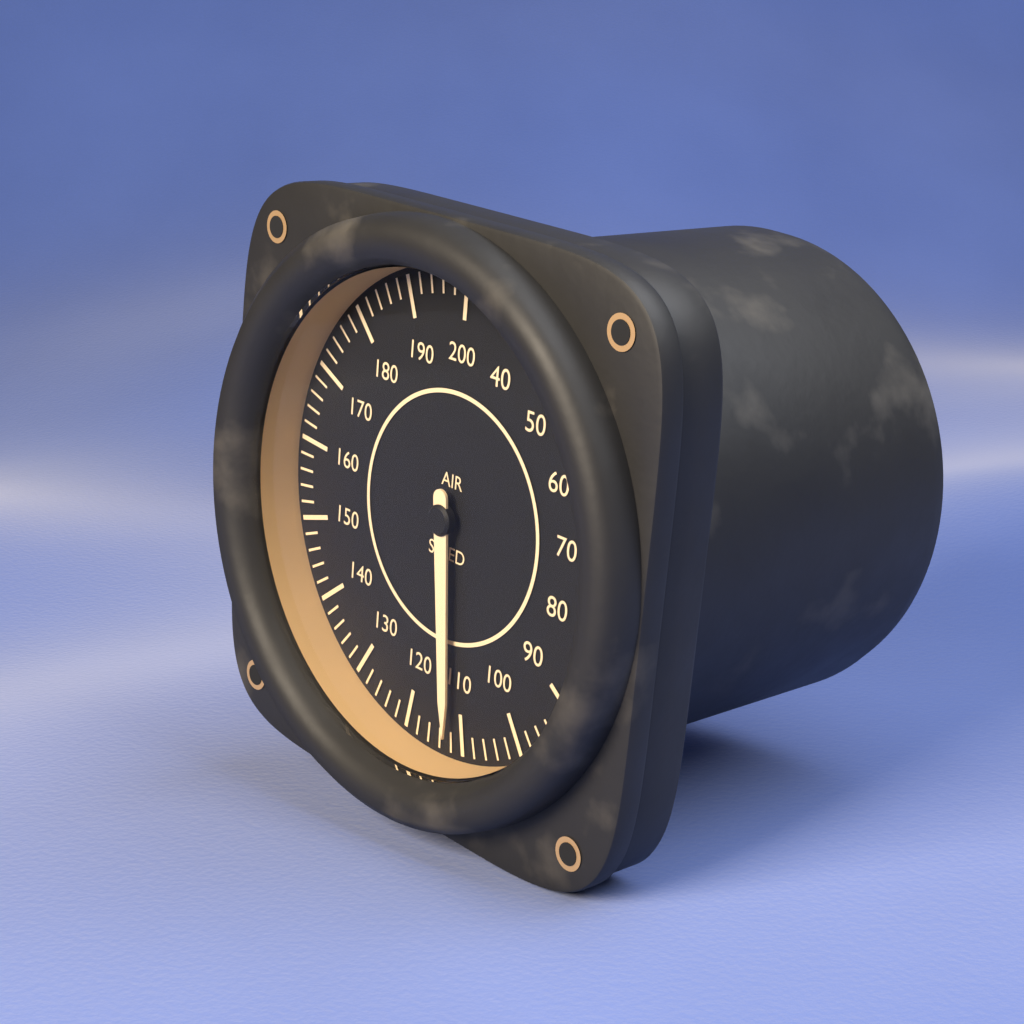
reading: 112 (no unit)
